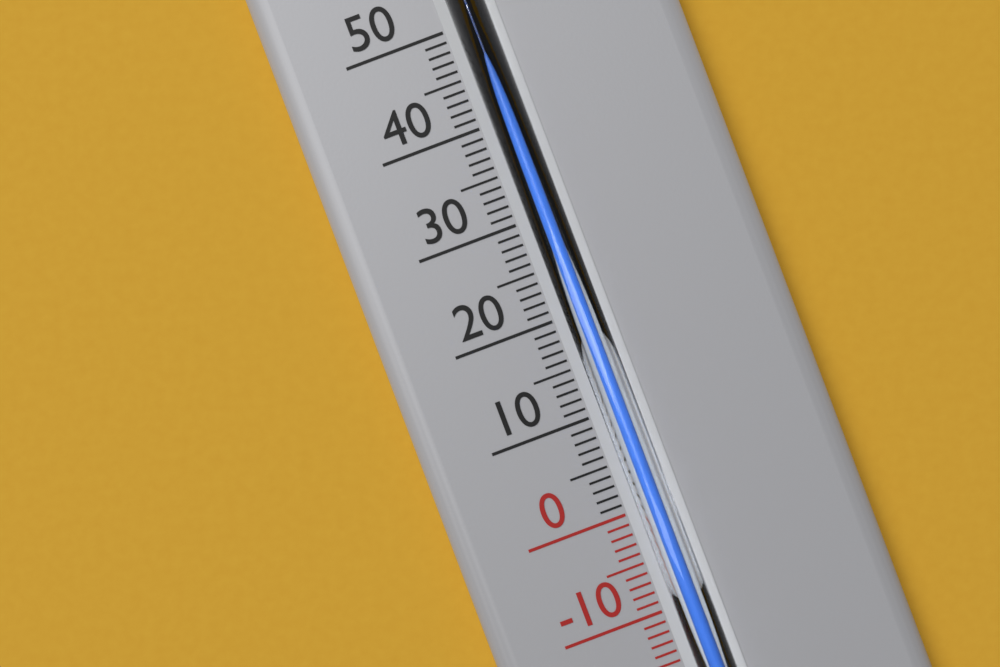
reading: 45 °C
